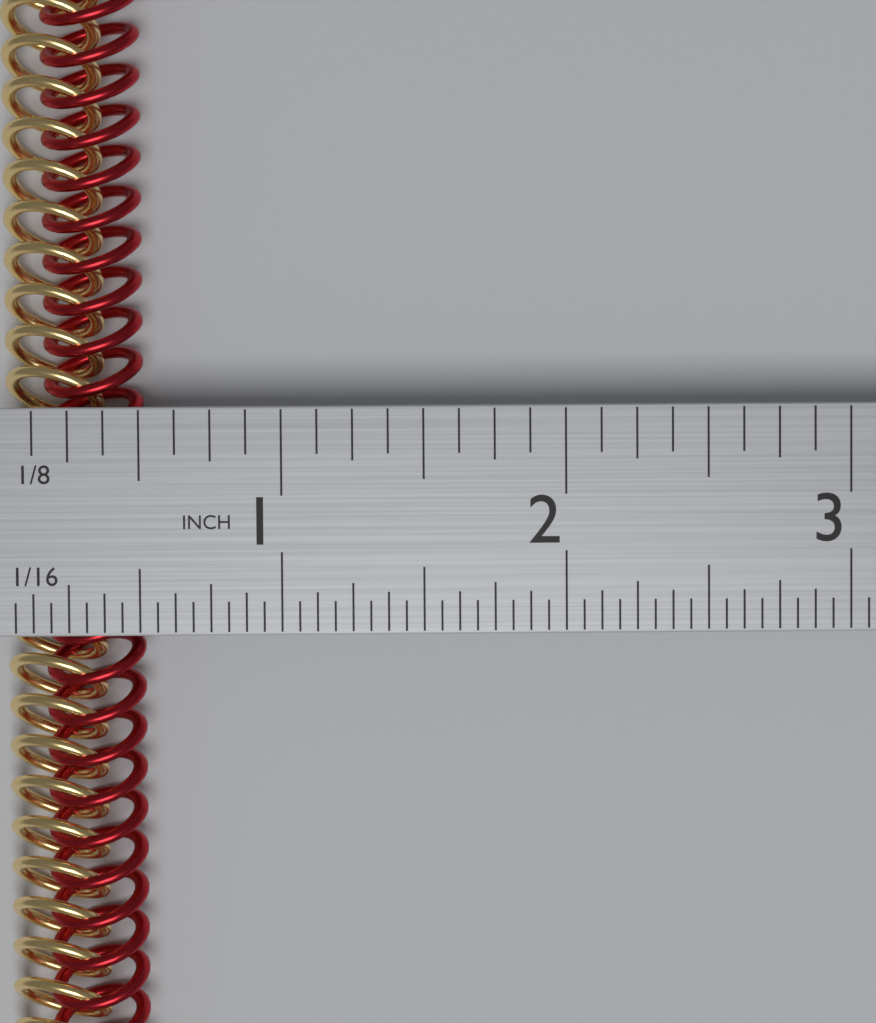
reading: 0.5000 in
